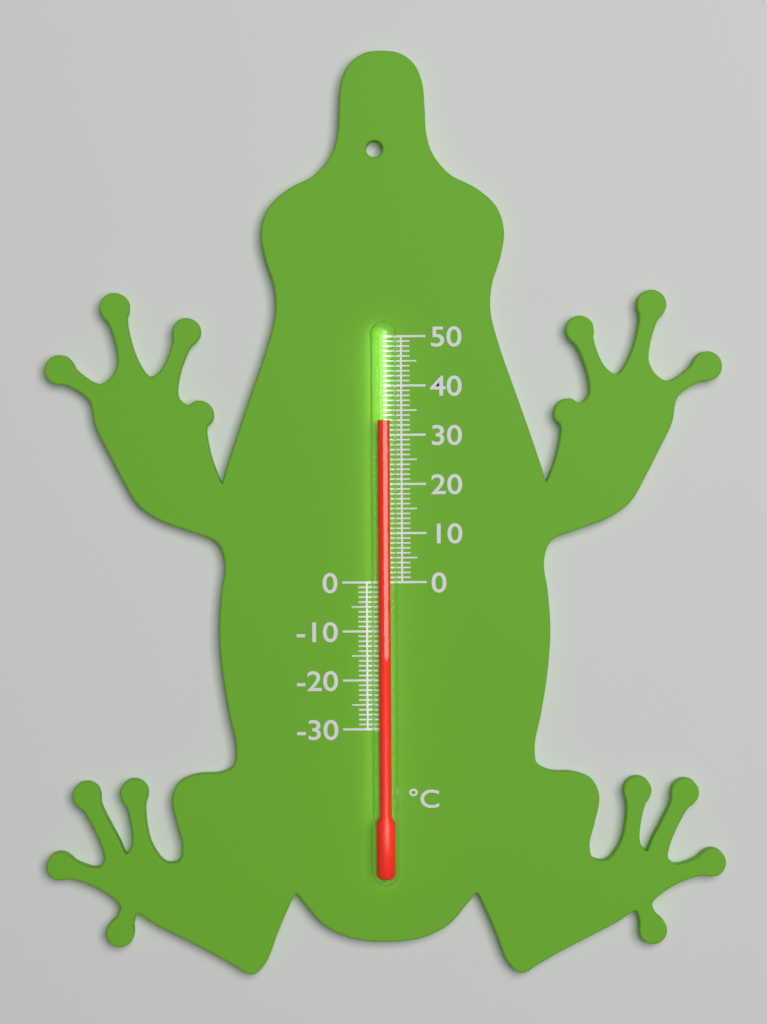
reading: 33 °C
